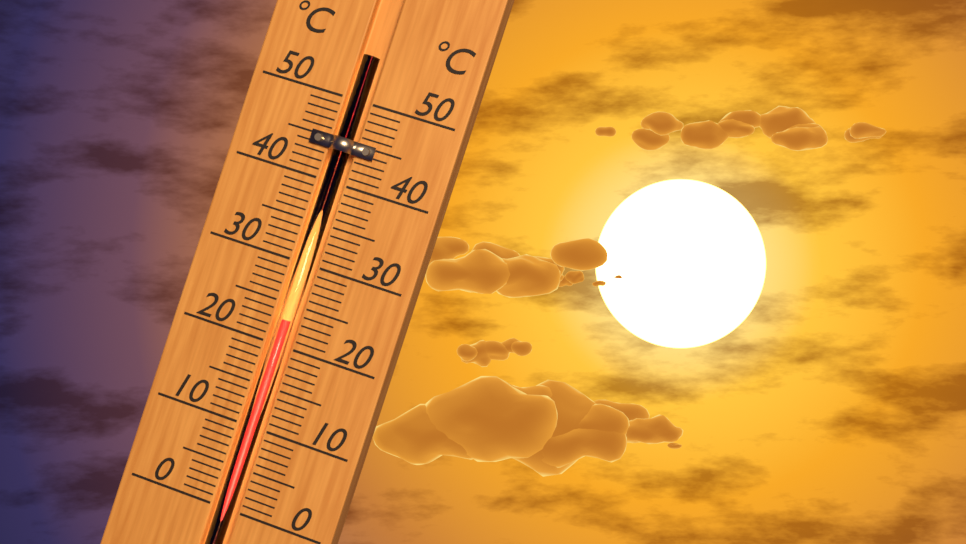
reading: 23 °C
